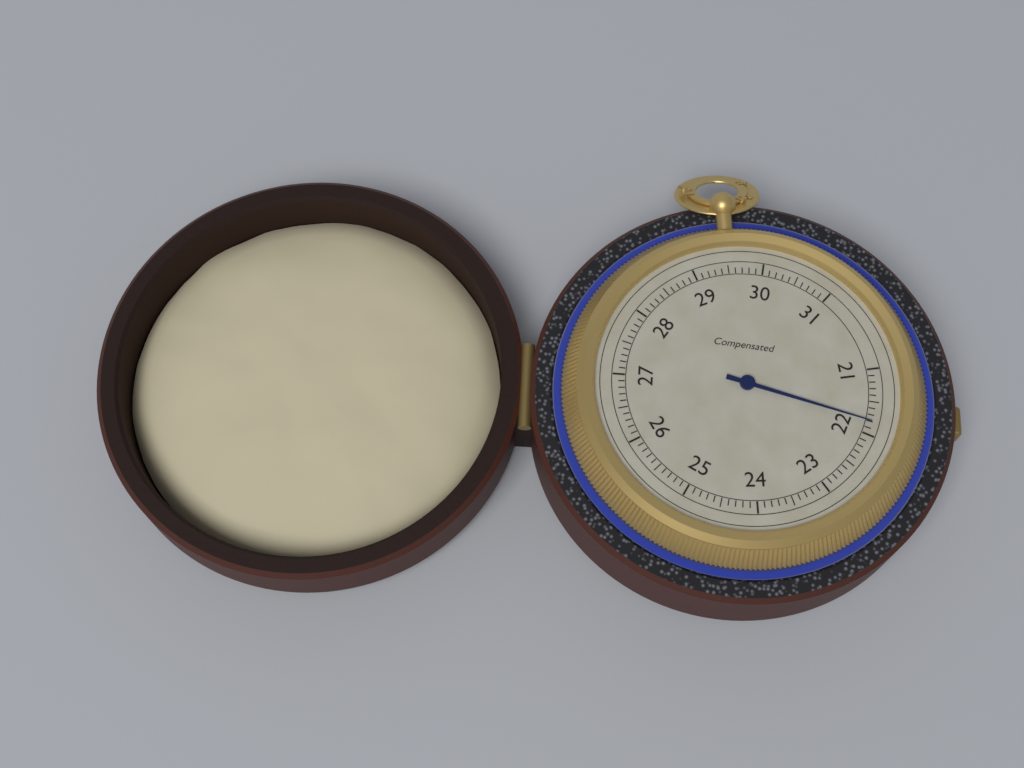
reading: 21.8 (no unit)
